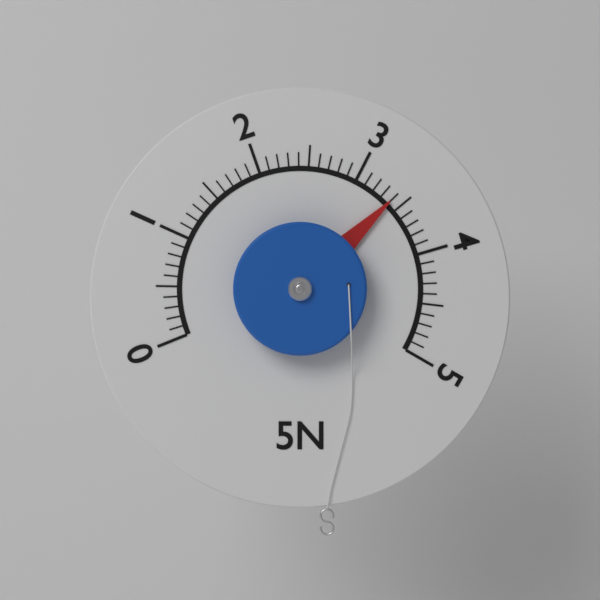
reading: 3.4 N
